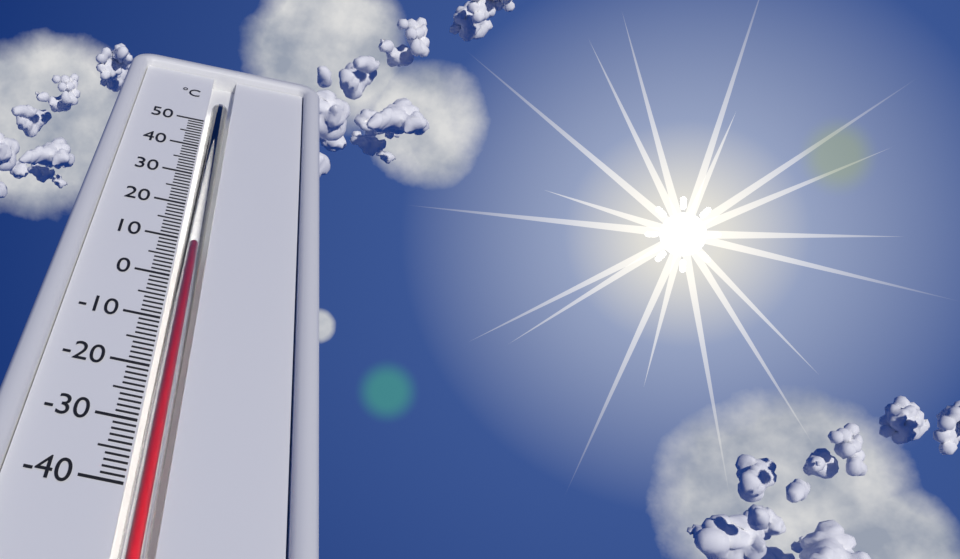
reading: 9 °C
